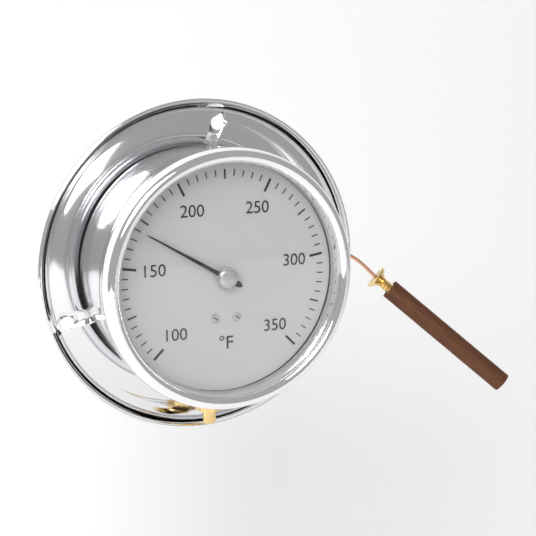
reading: 170 °F
